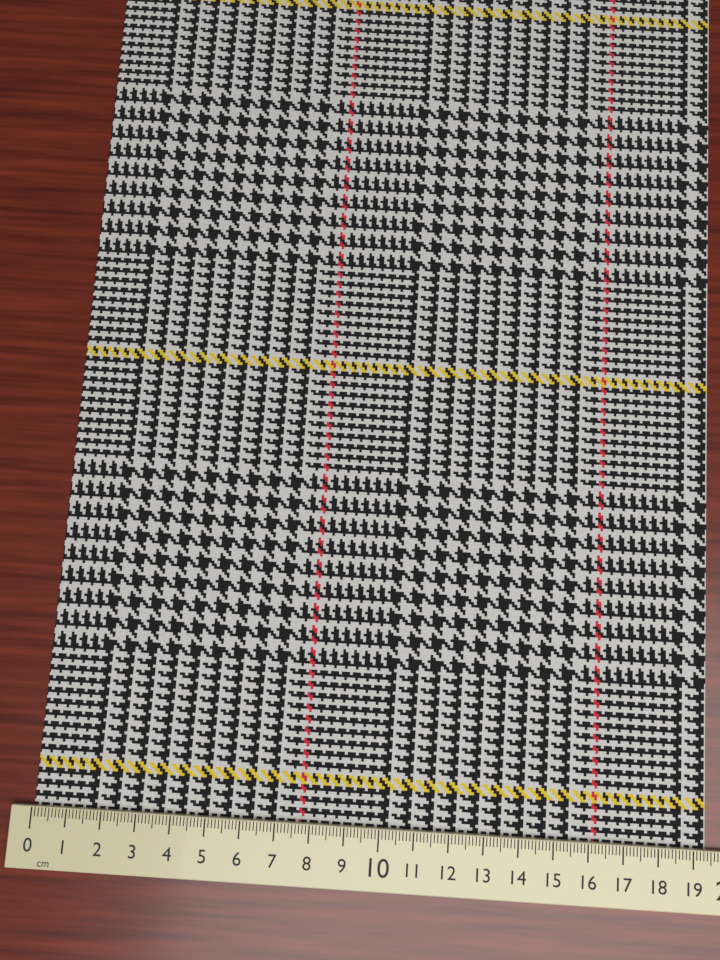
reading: 19.4 cm
